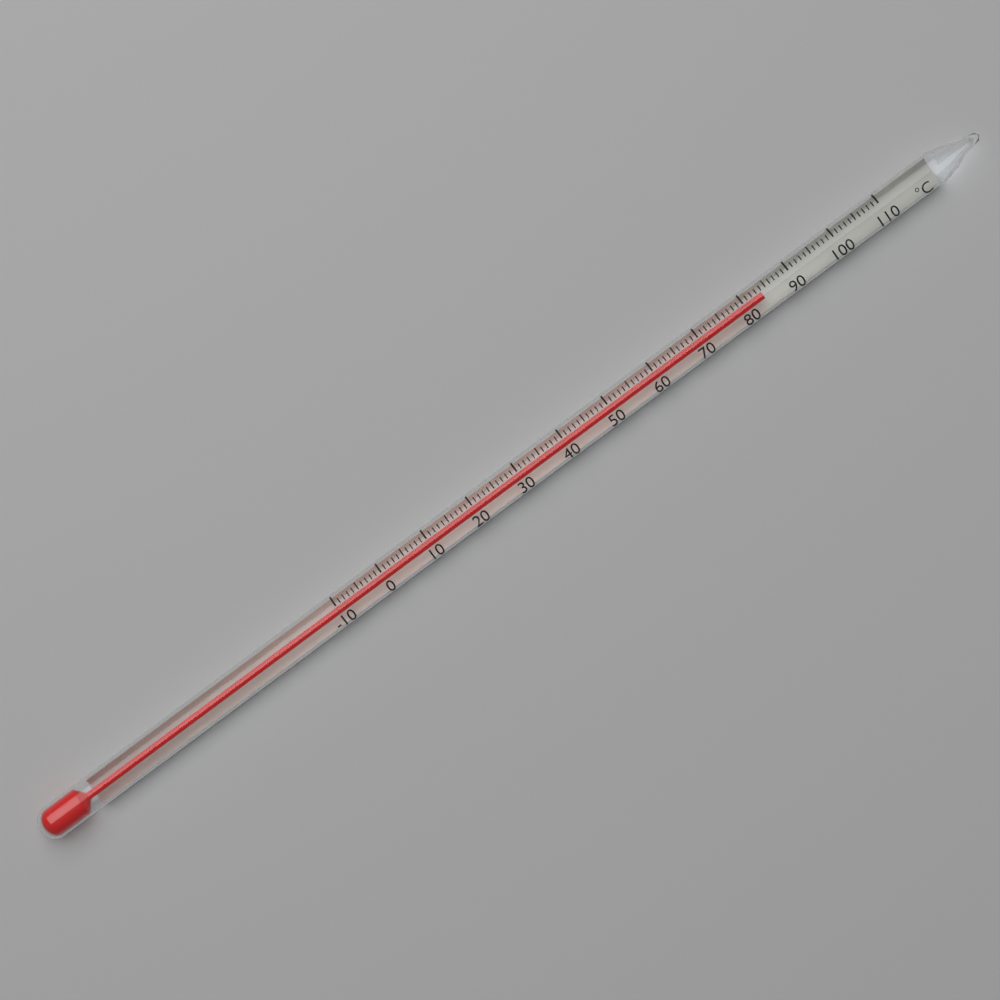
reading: 84 °C
